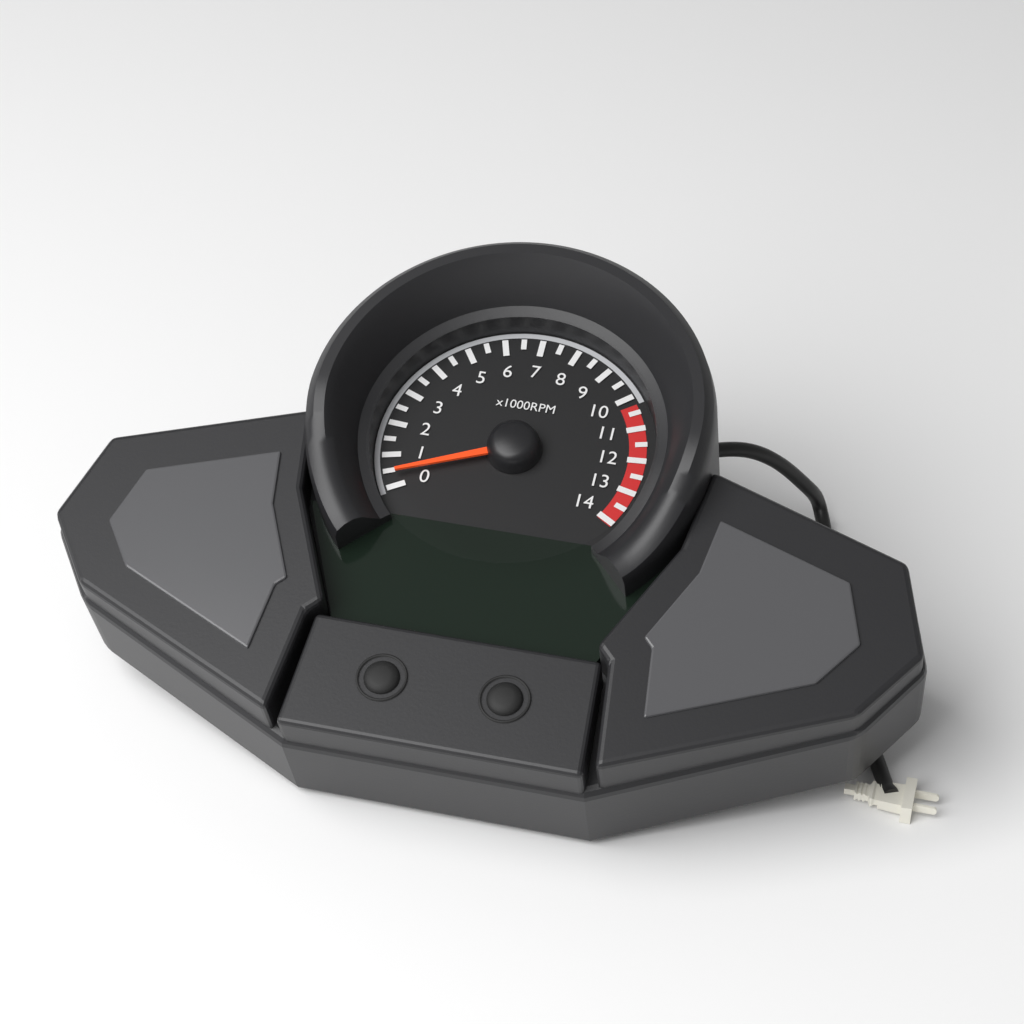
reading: 400 RPM
